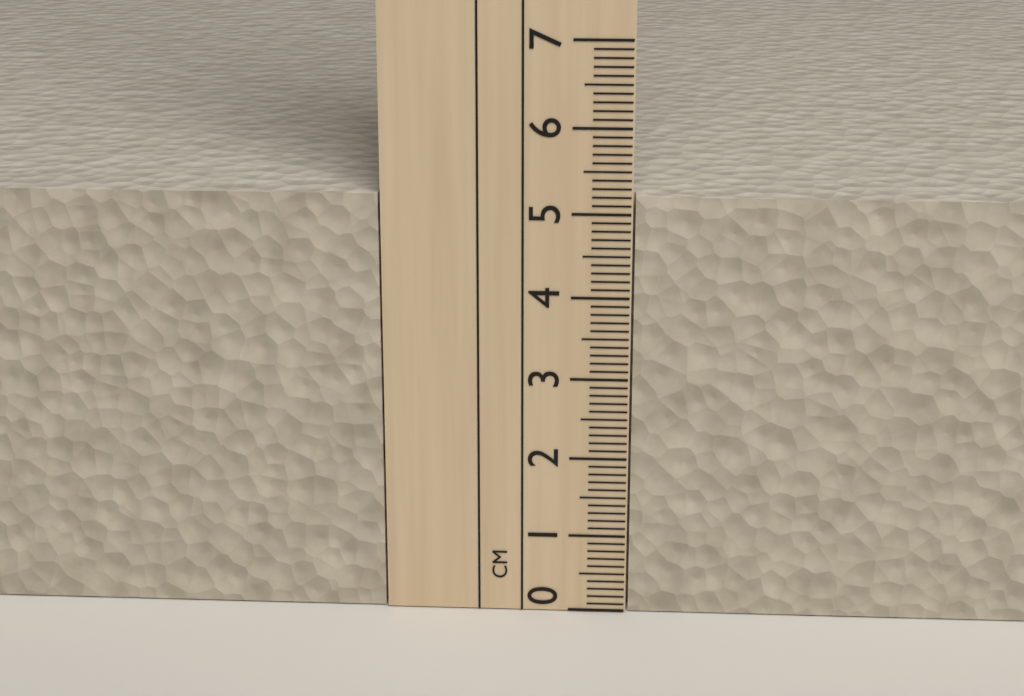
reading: 5.2 cm
